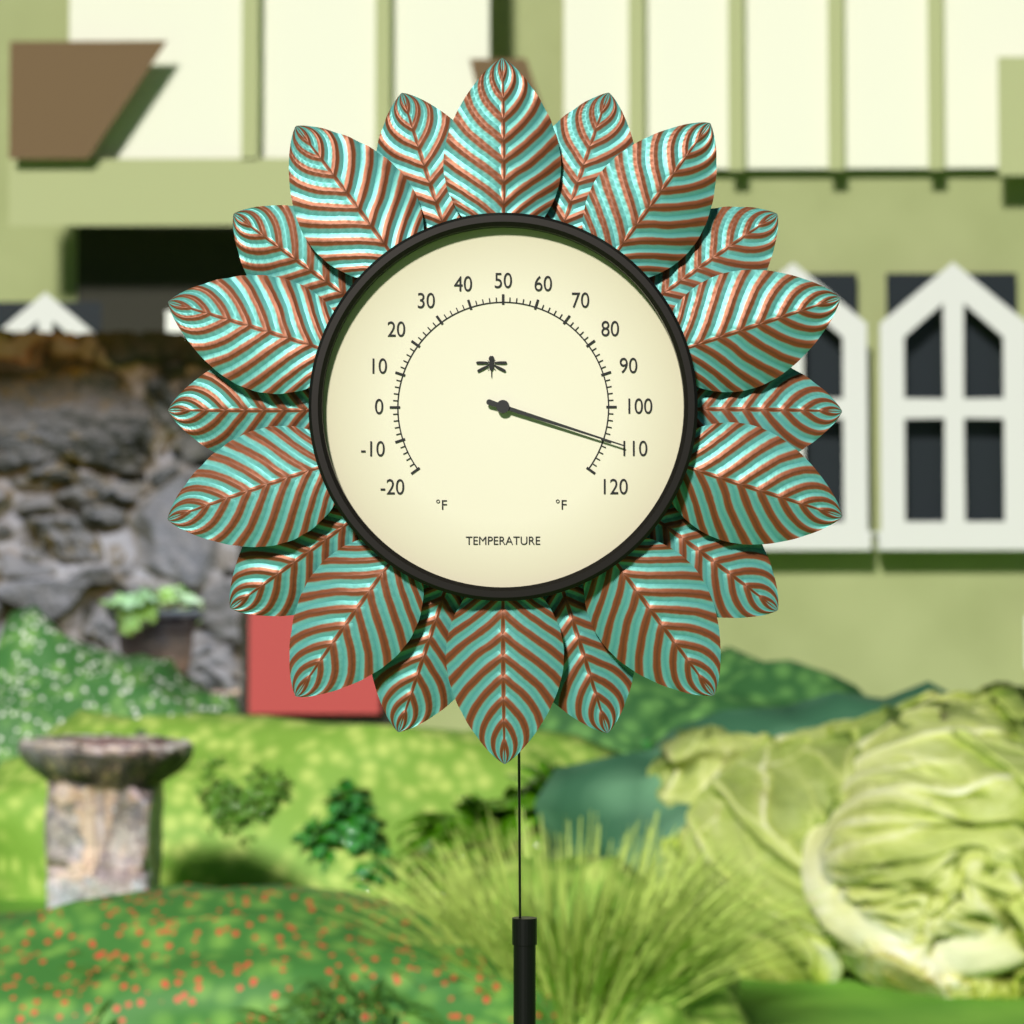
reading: 110 °F
